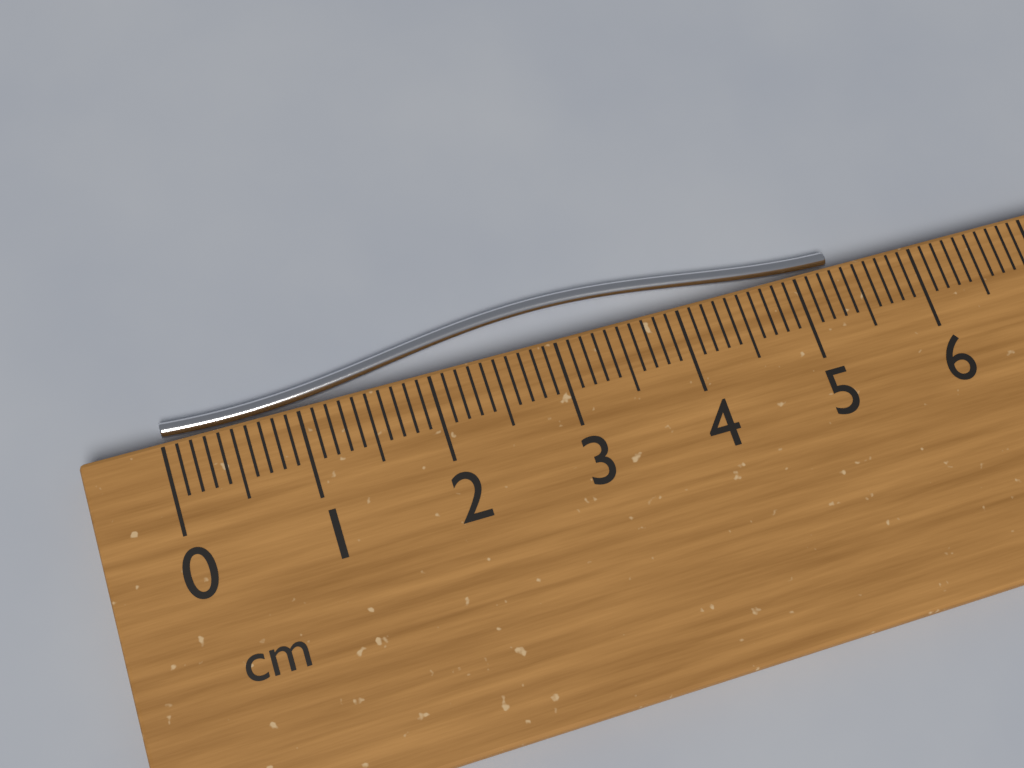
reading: 5.4 cm
